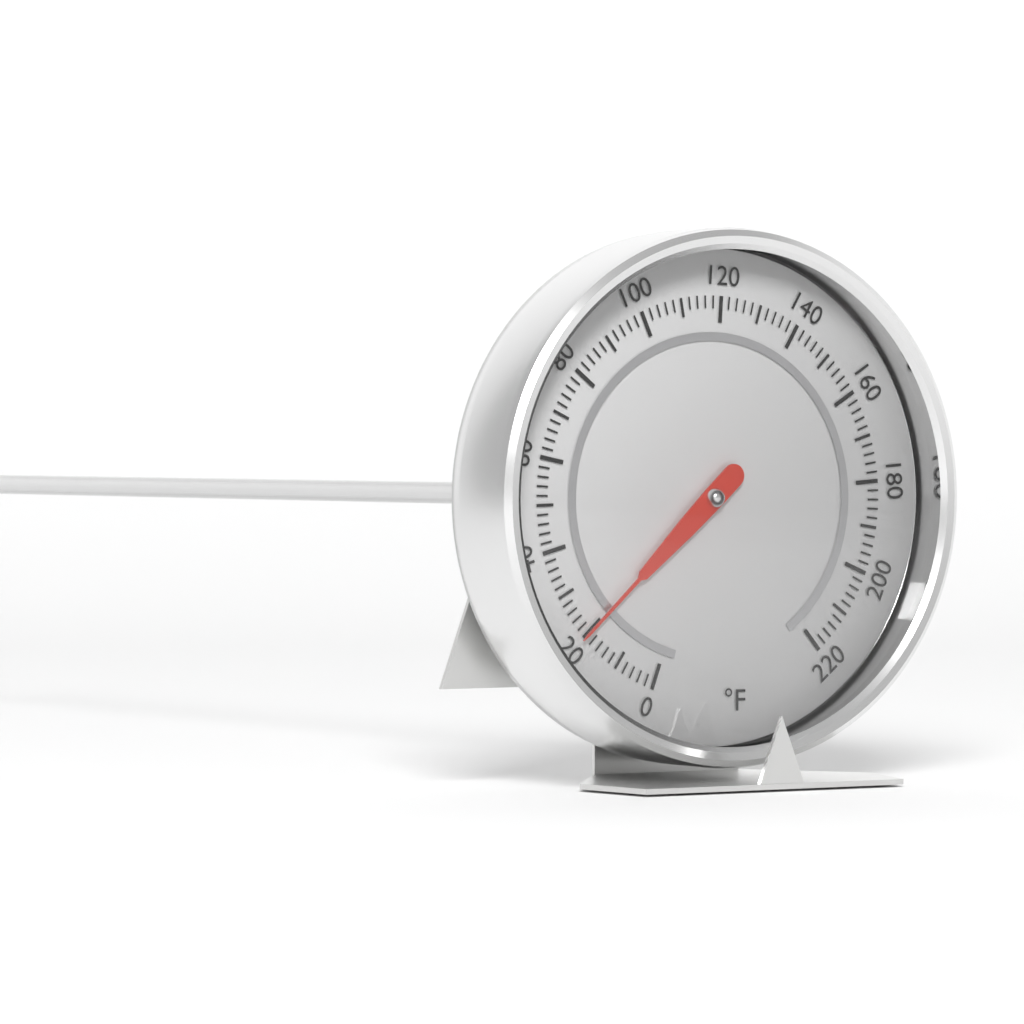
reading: 20 °F
